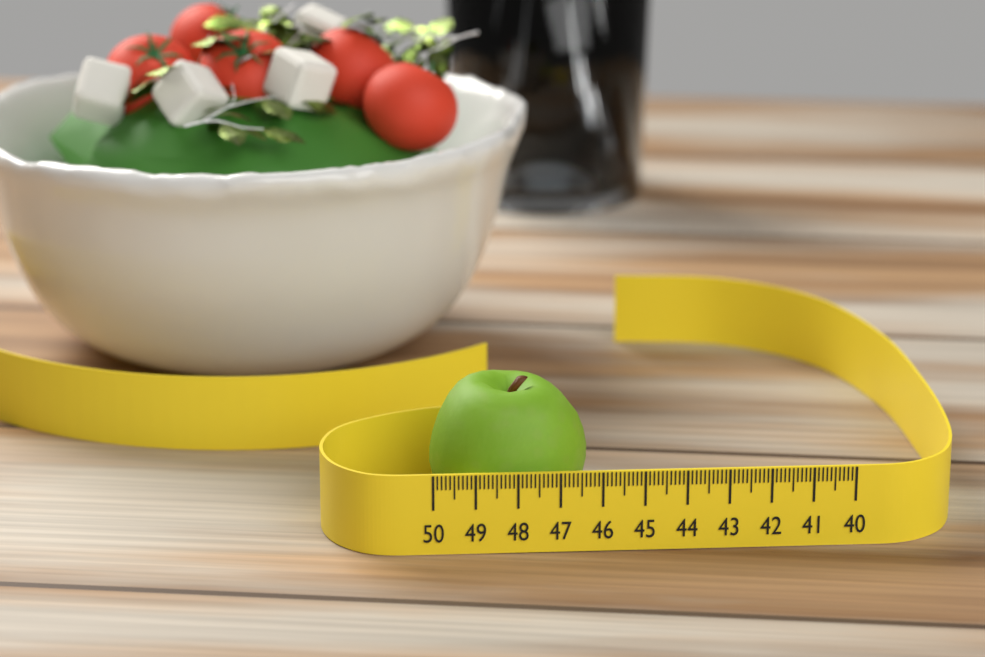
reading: 46.2 (no unit)
